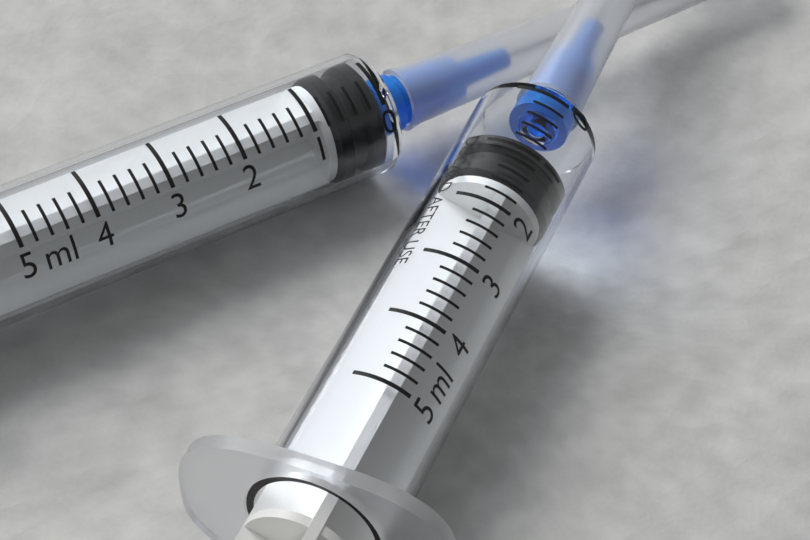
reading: 0.8 ml
